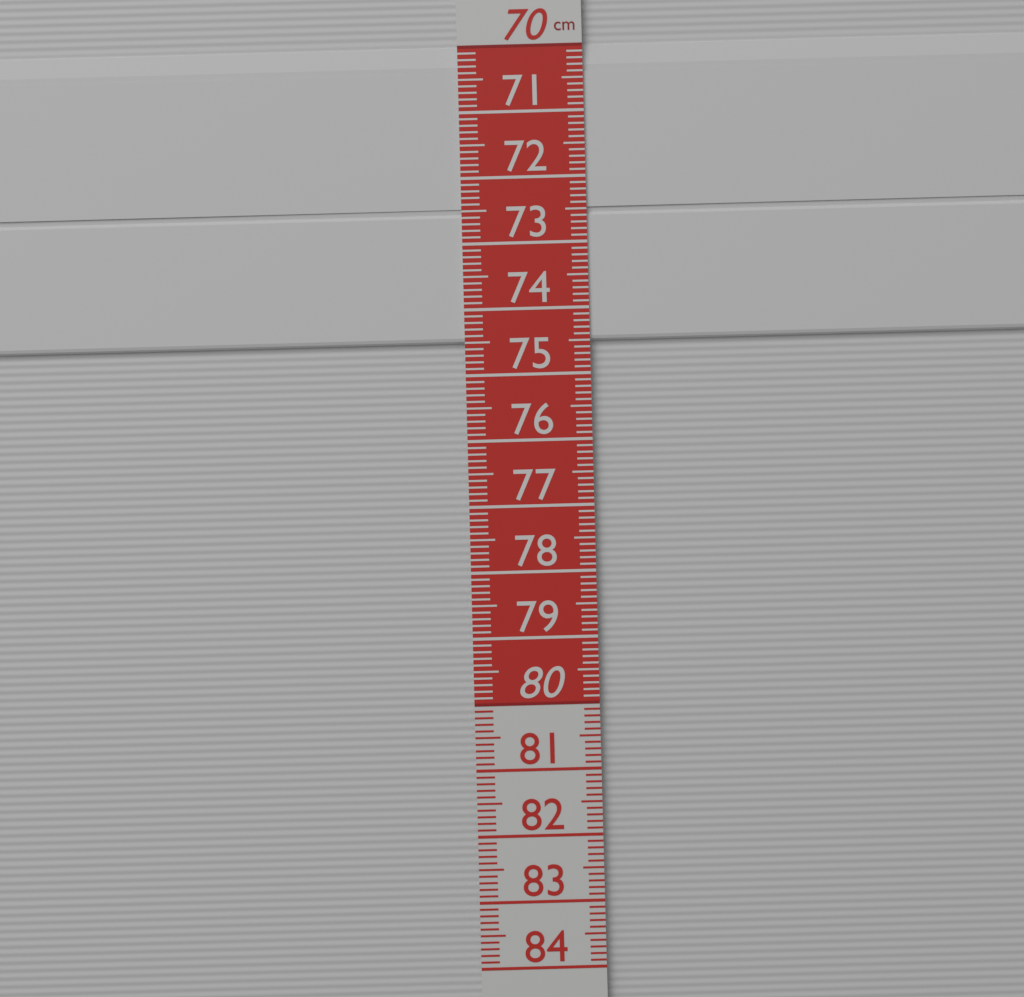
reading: 74.5 cm
